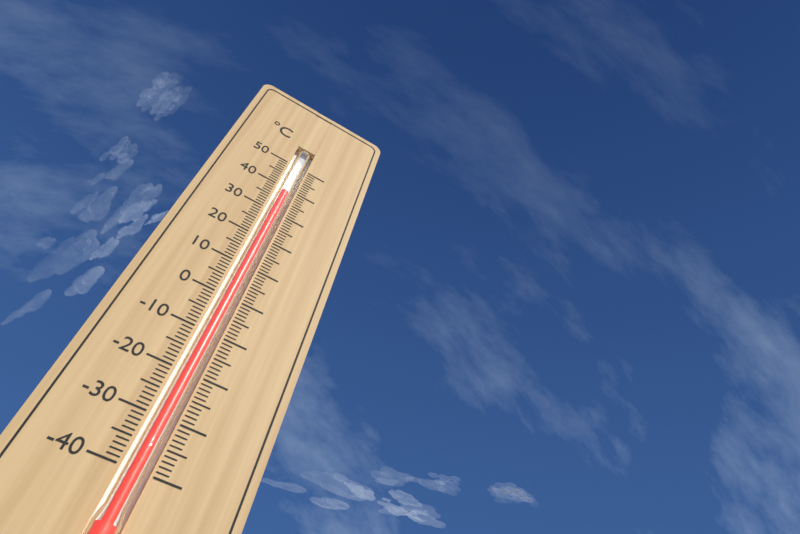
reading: 38 °C
